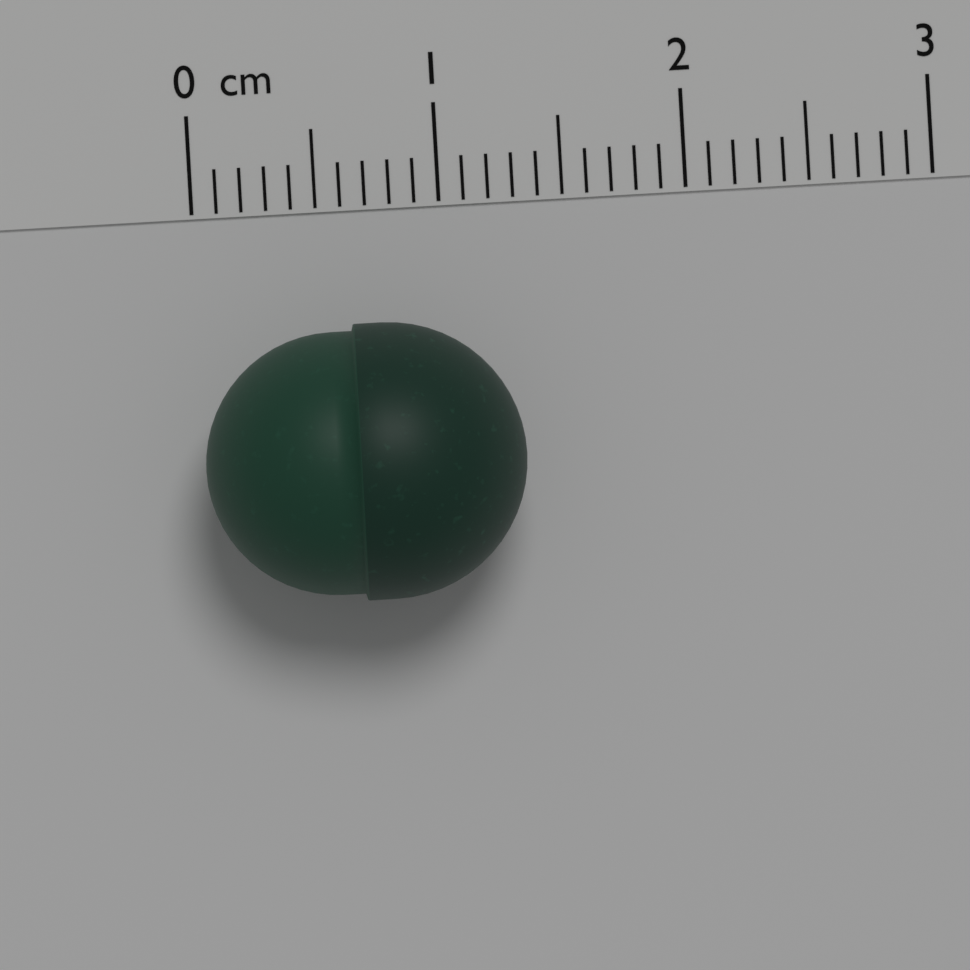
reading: 1.3 cm
